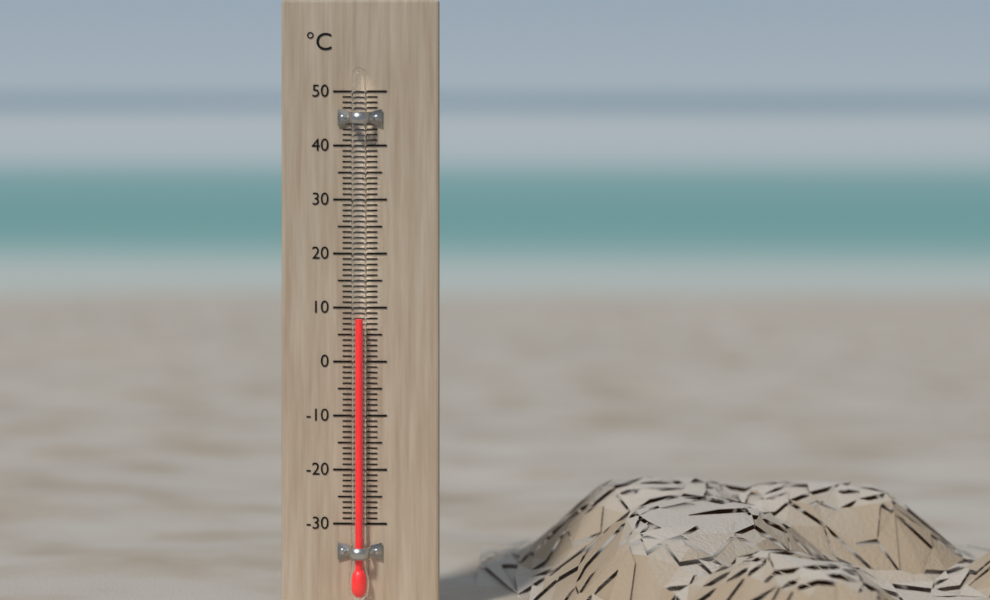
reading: 8 °C
